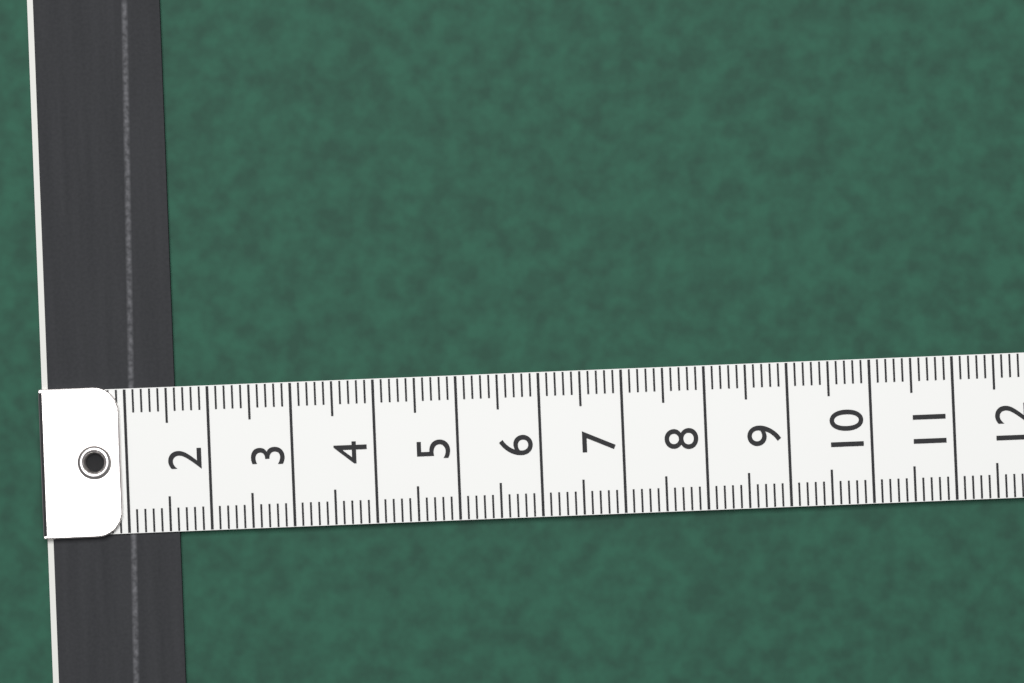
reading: 1.6 (no unit)
